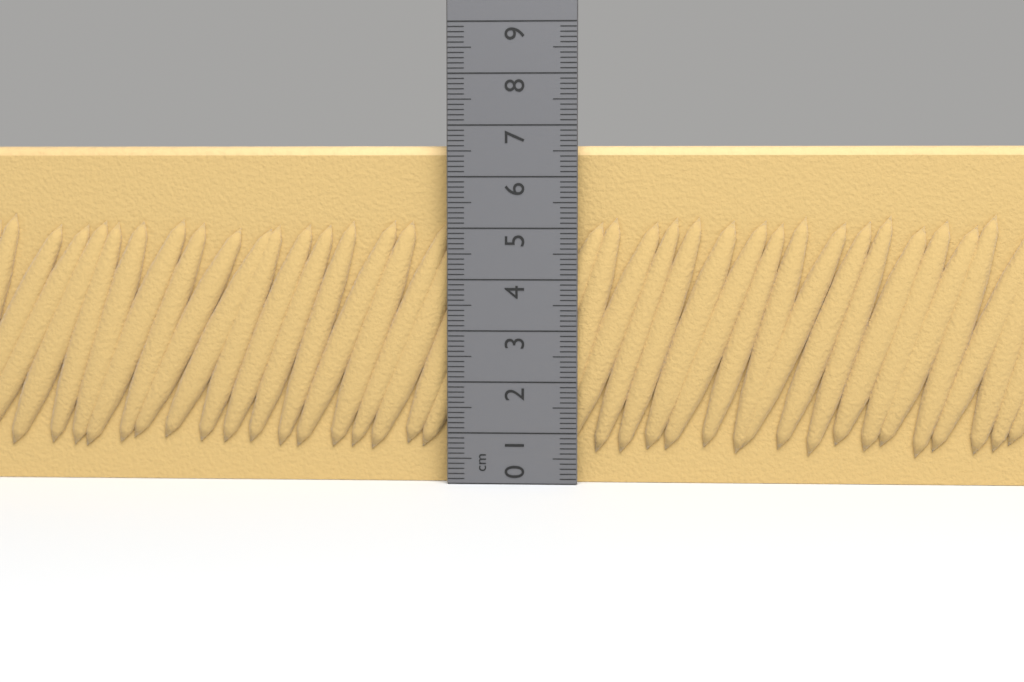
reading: 6.6 cm
